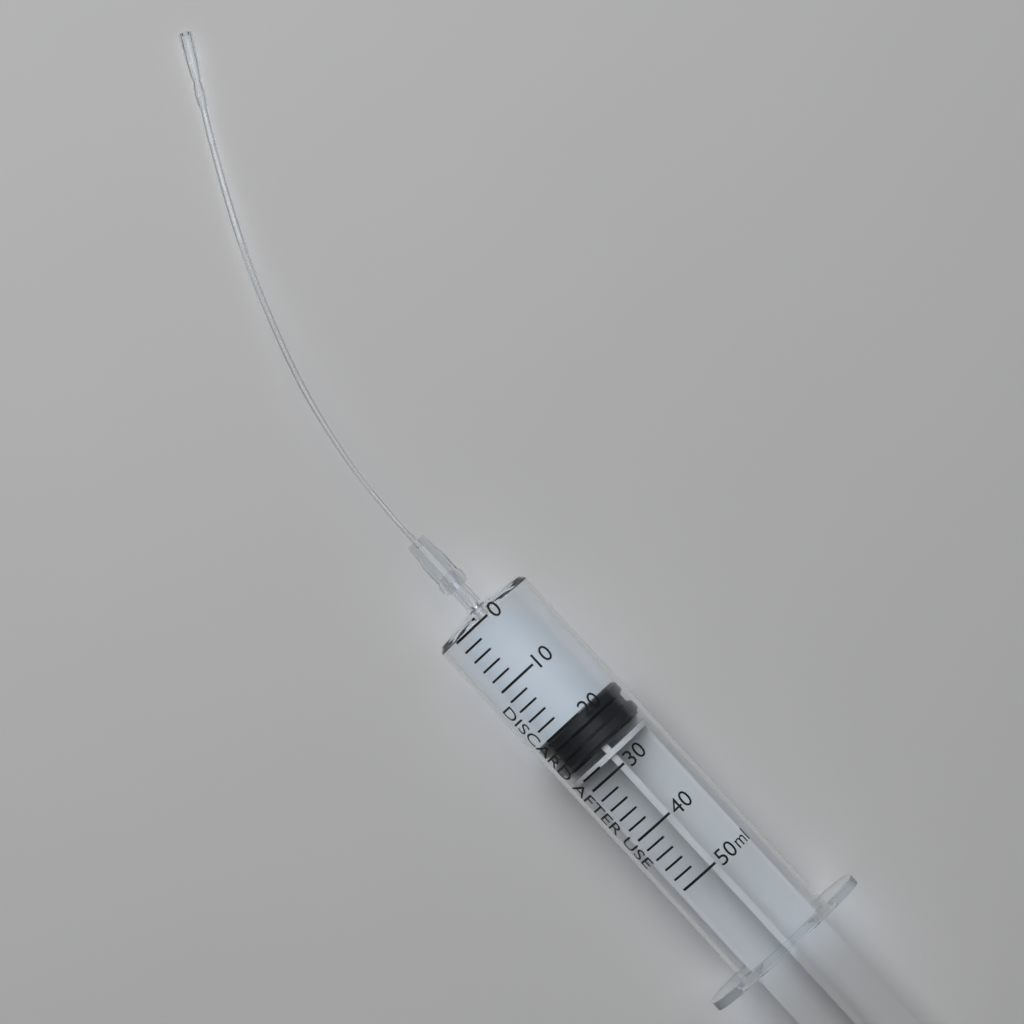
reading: 20 ml
